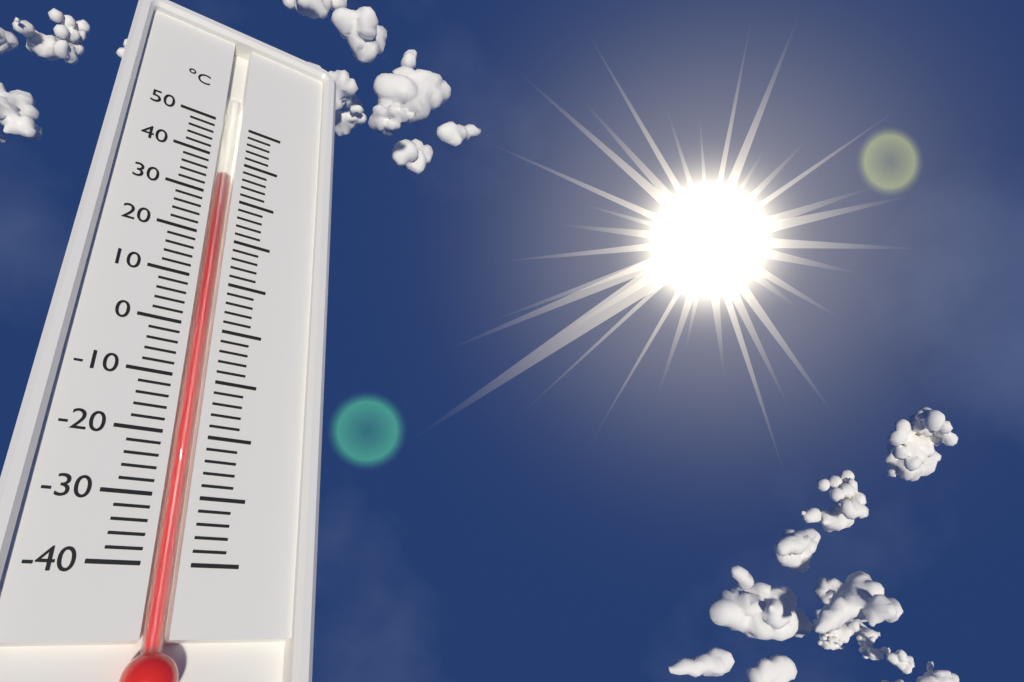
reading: 36 °C
